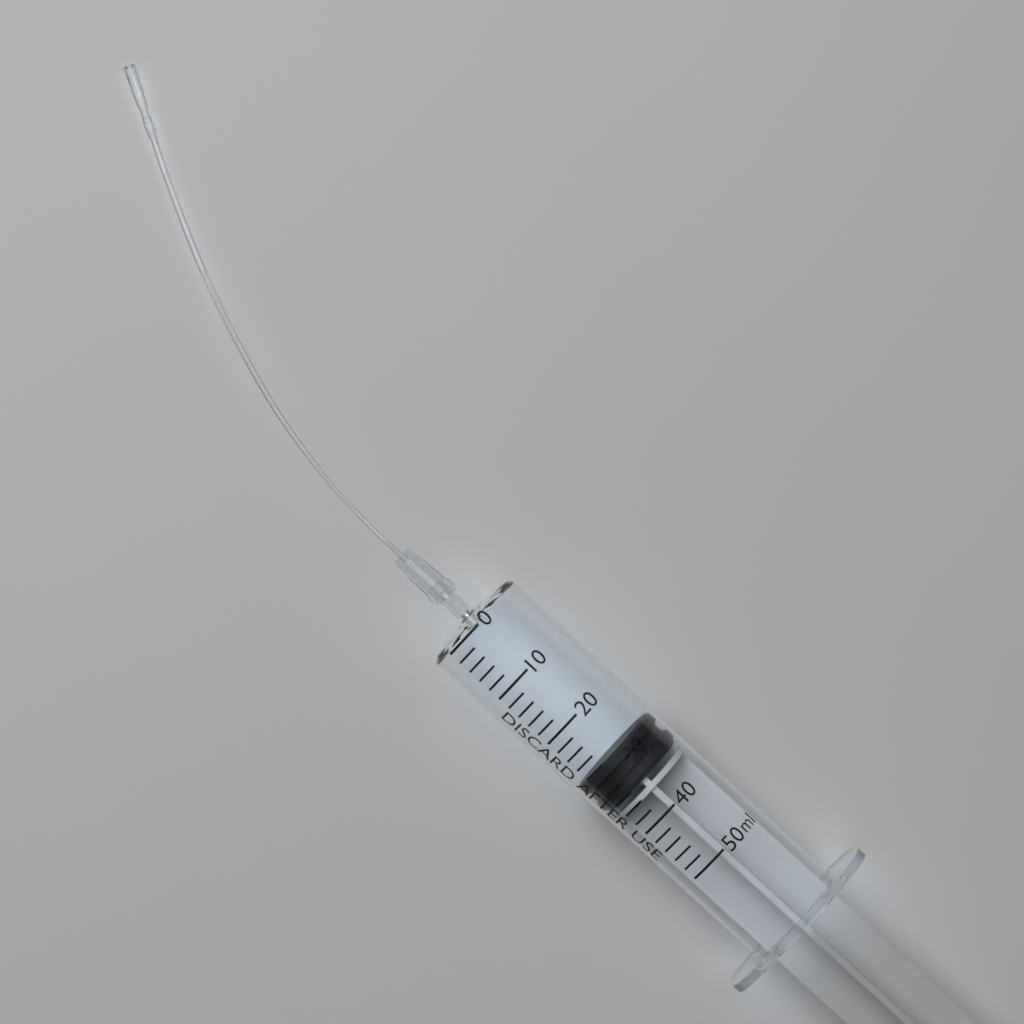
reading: 28 ml
